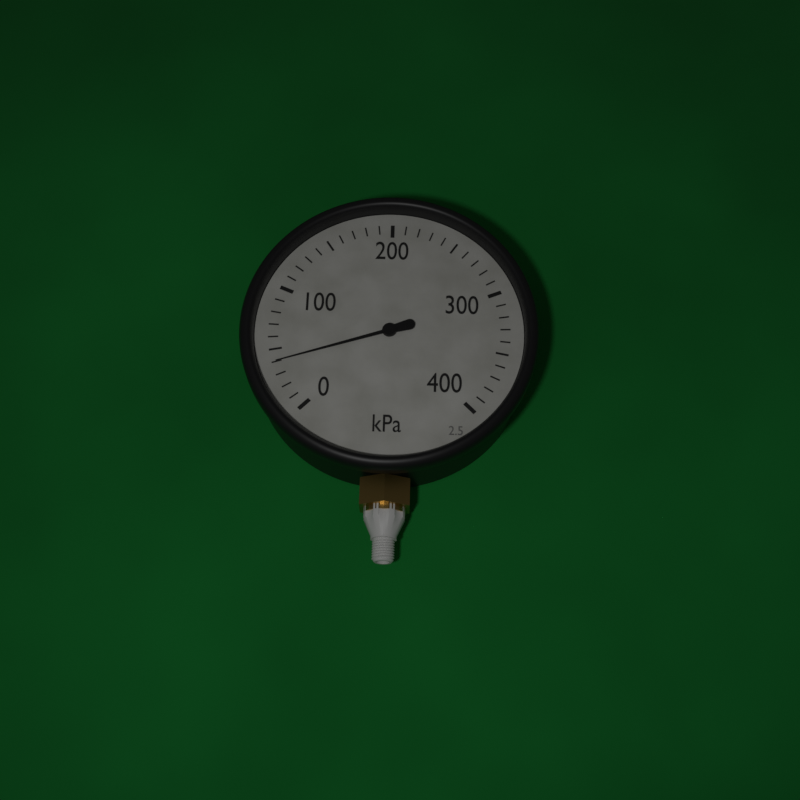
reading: 40 kPa
